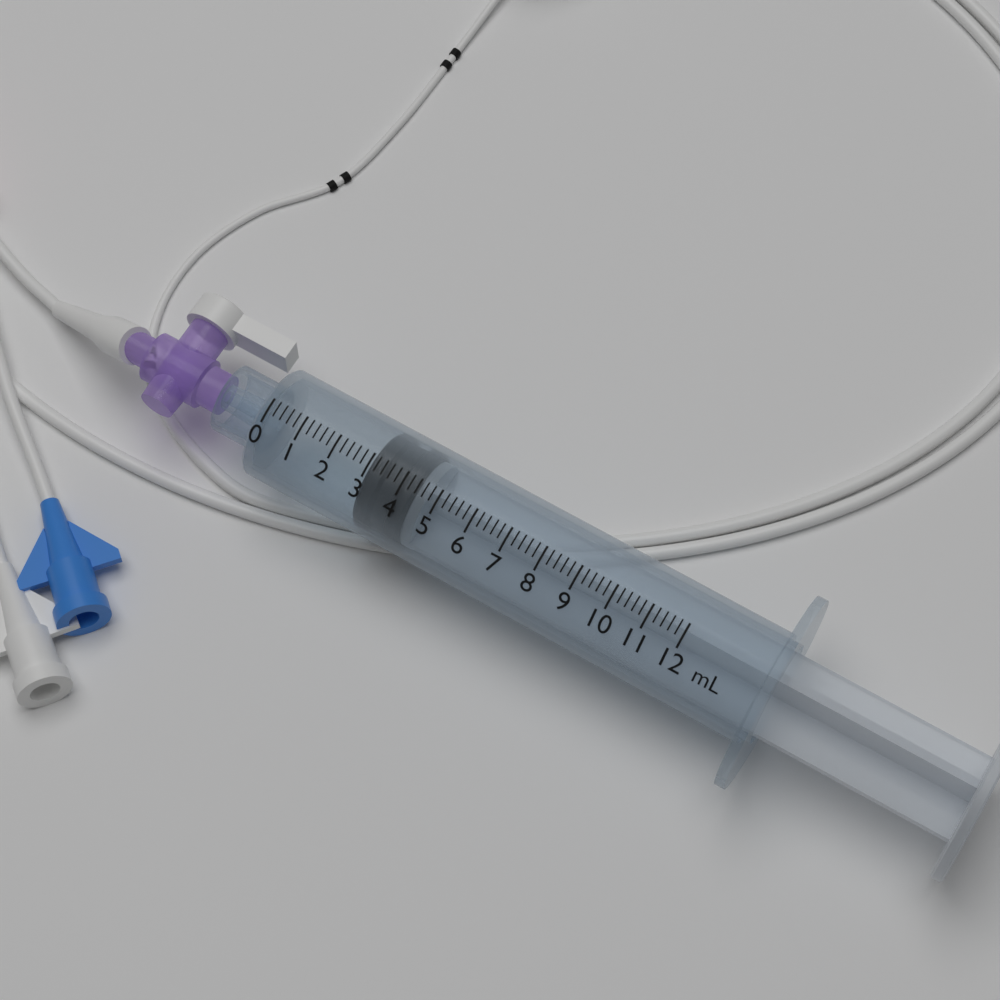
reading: 3.0 mL
